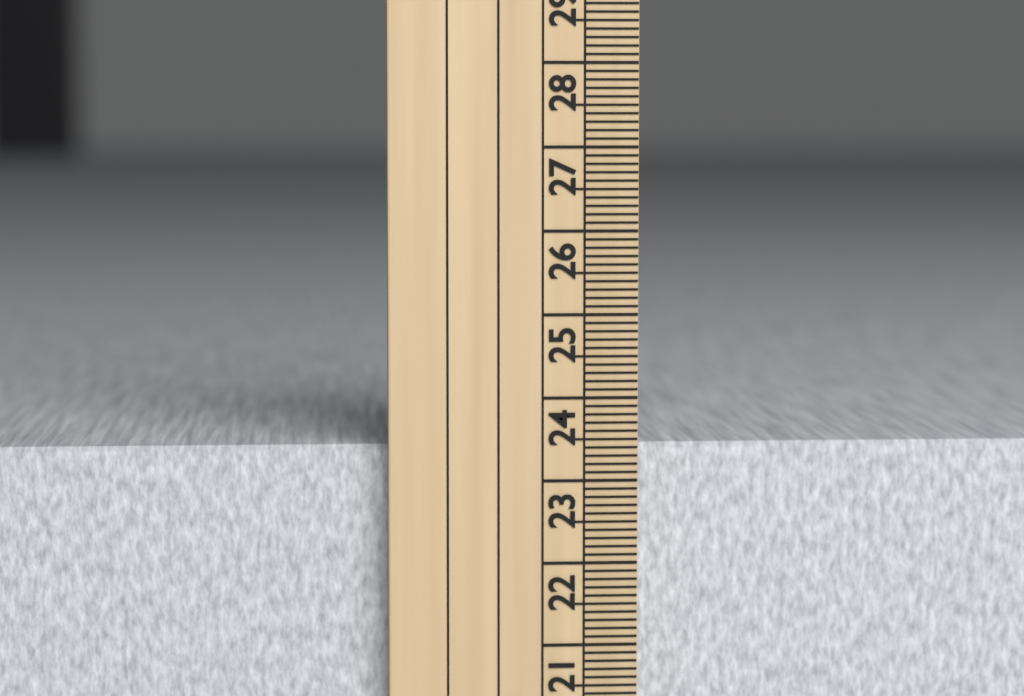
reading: 23.4 cm
